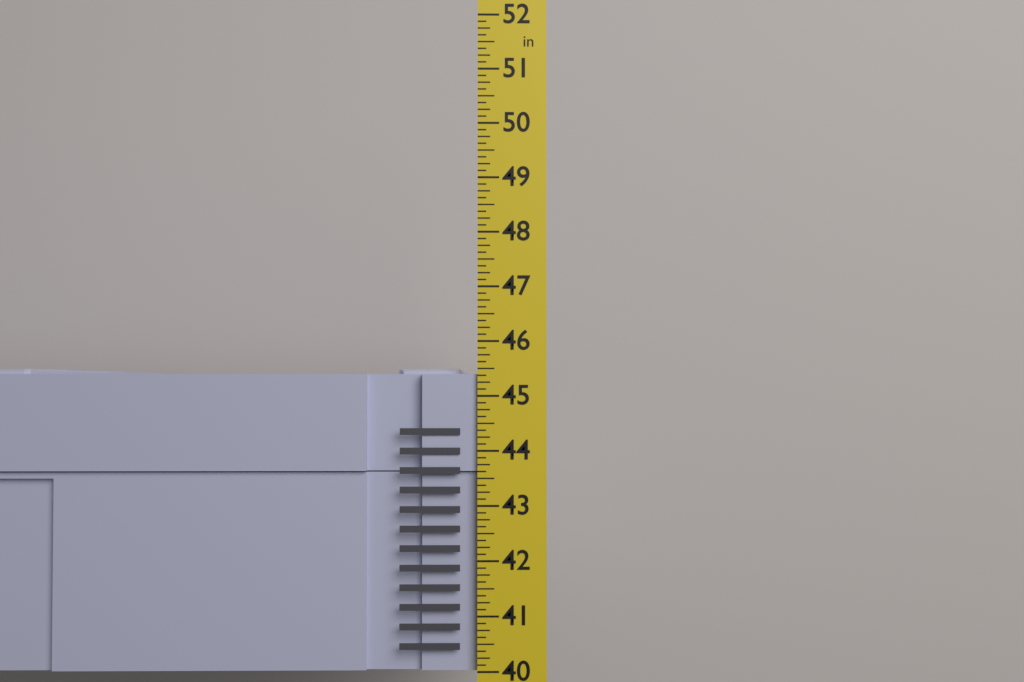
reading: 45.500 in
